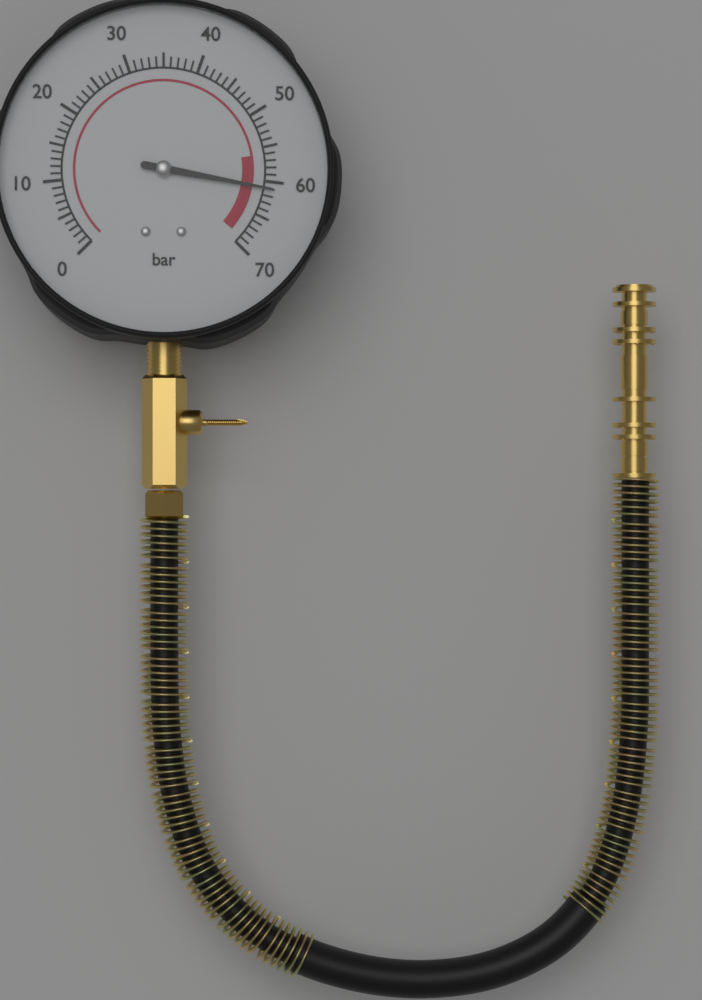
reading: 61 bar
